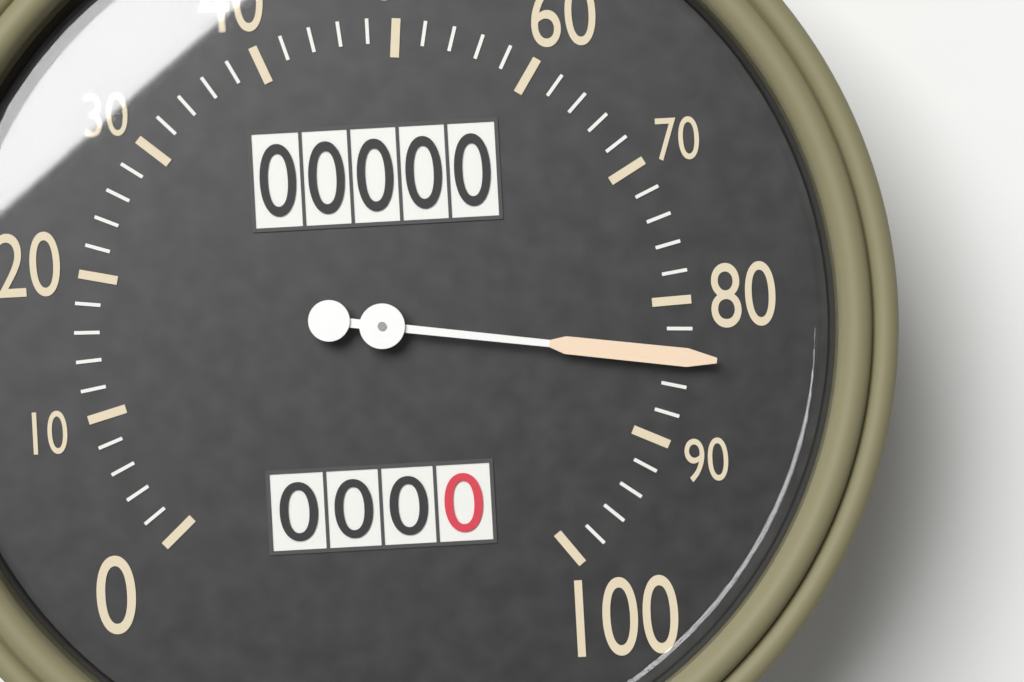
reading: 84 (no unit)
